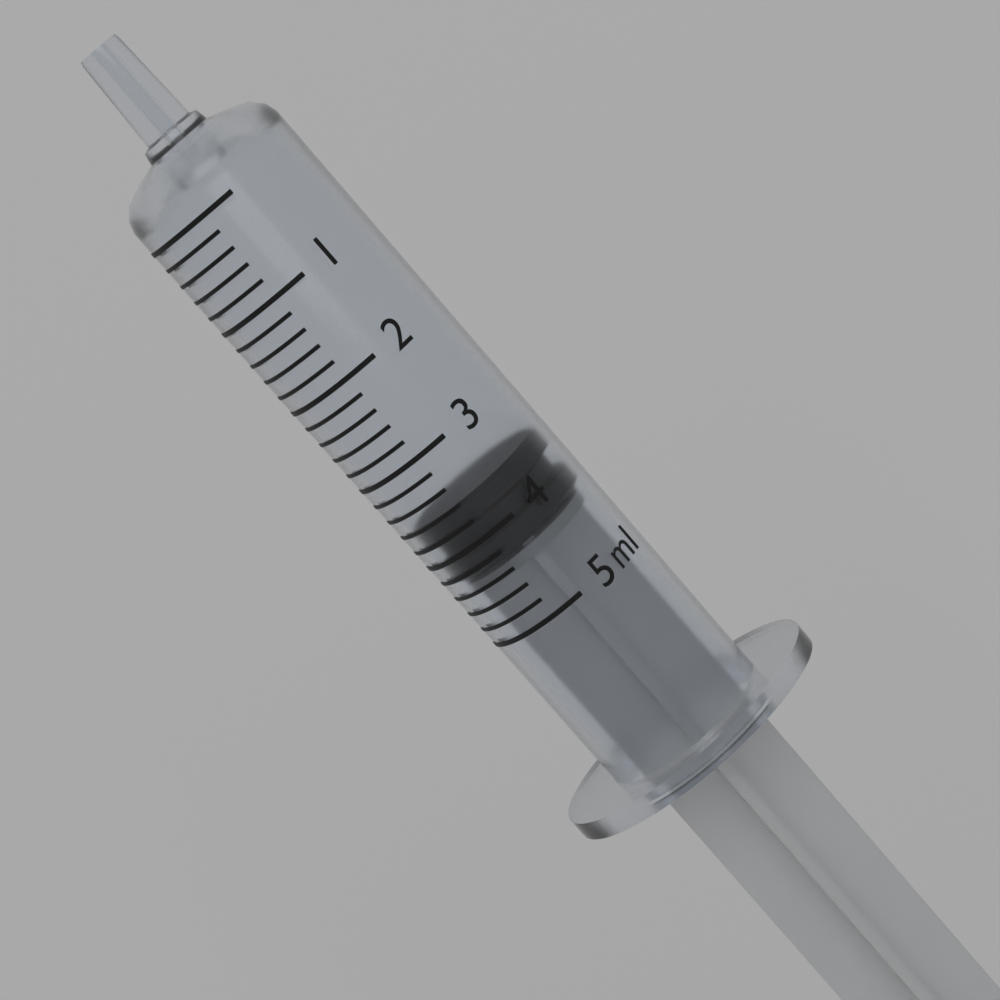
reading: 3.6 ml
